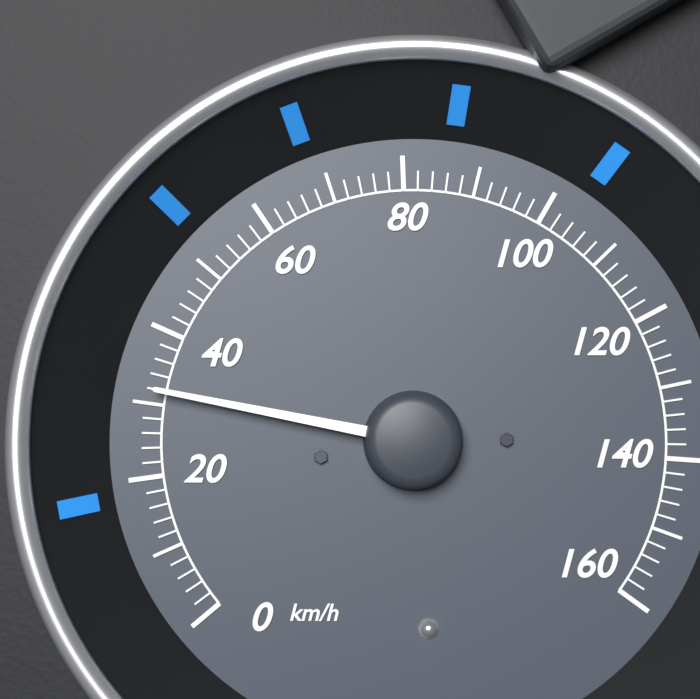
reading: 32 km/h
